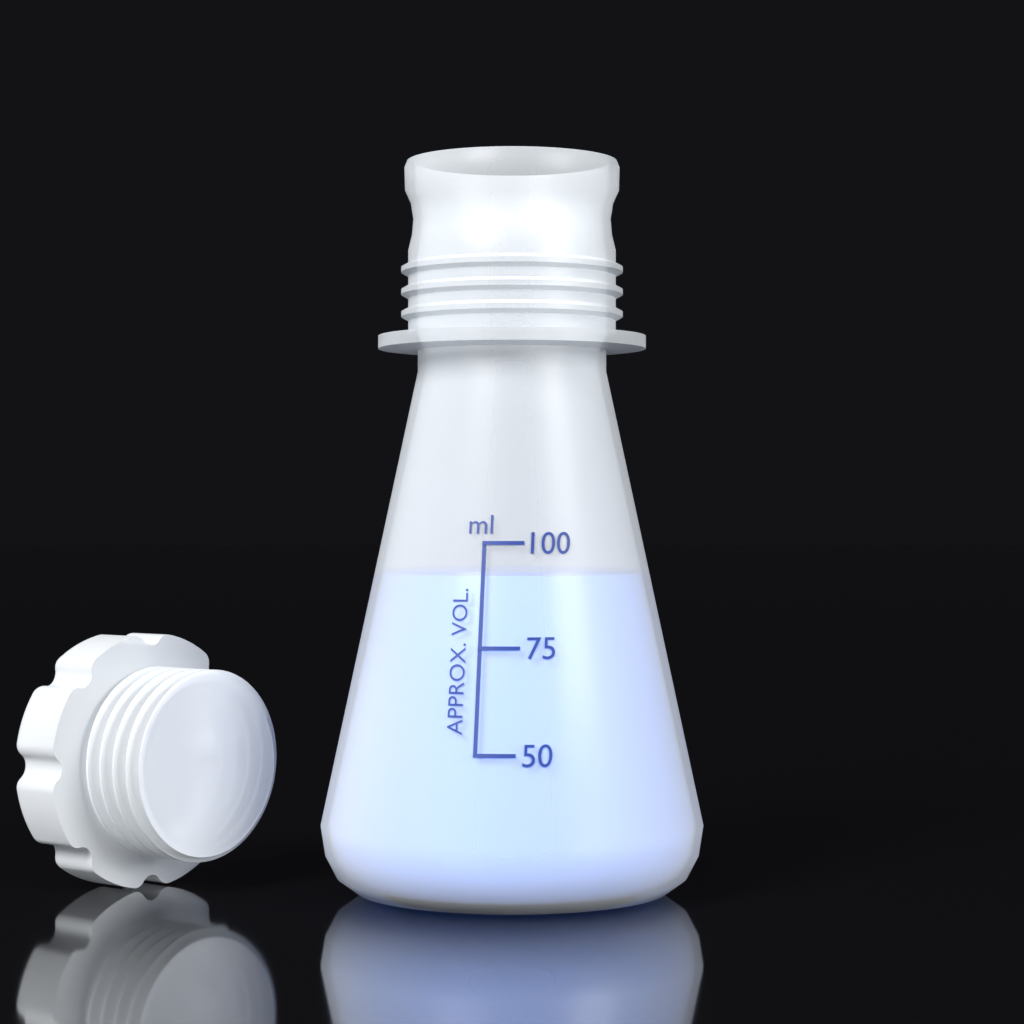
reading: 93 ml
